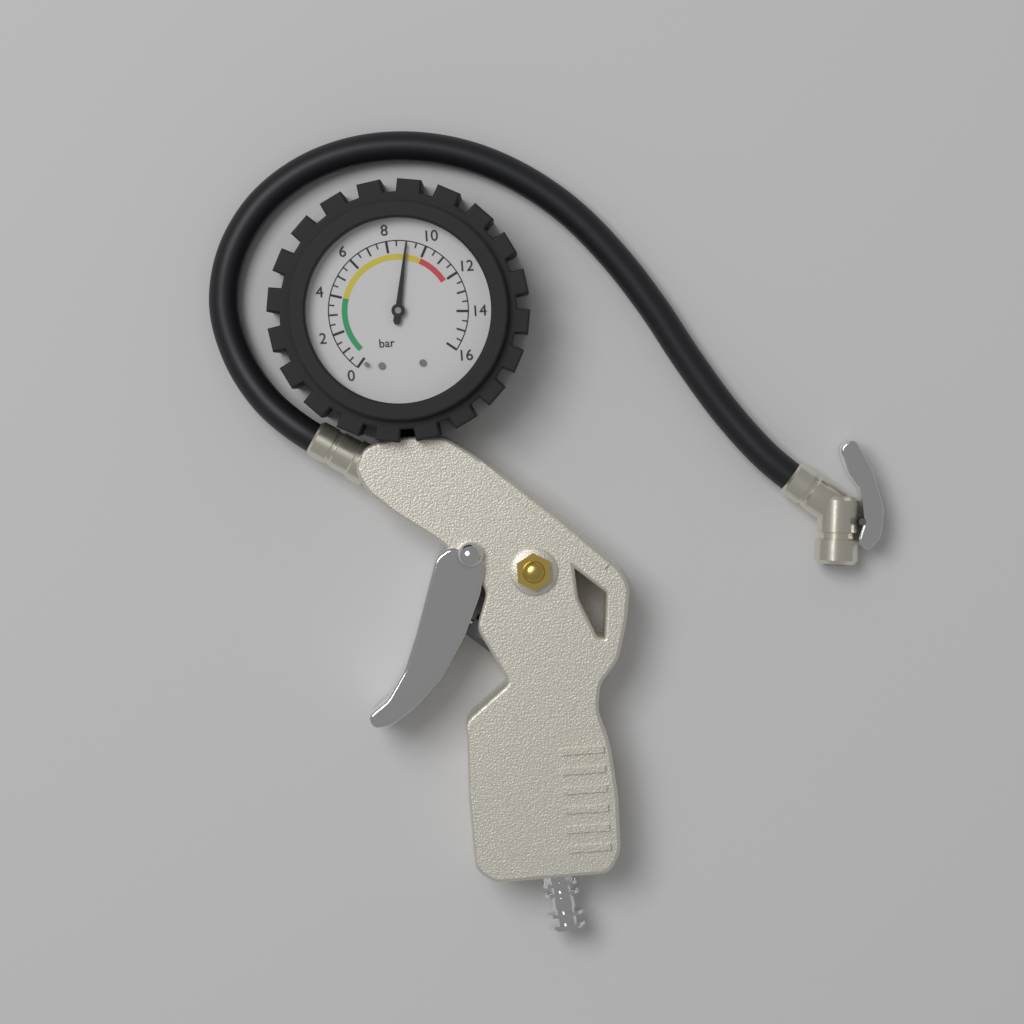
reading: 9.0 bar
